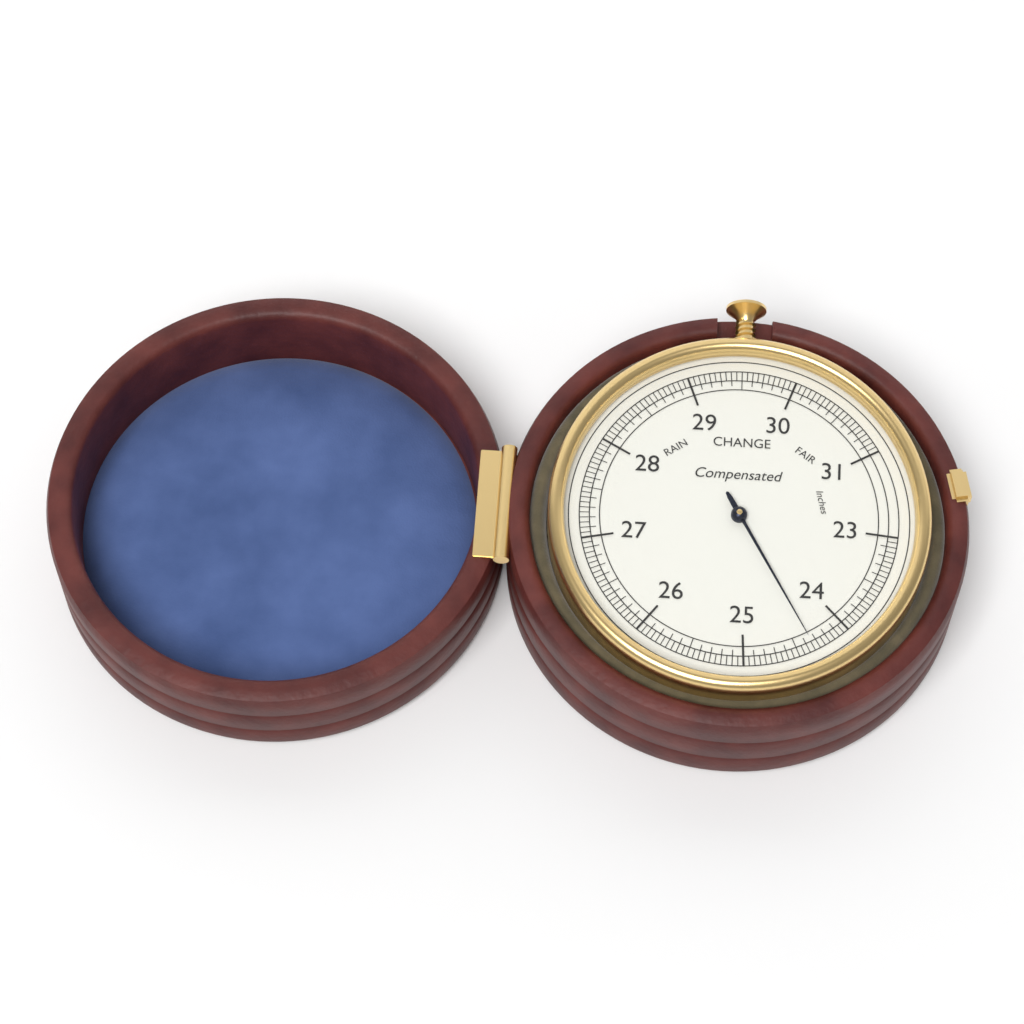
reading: 24.35 inches
